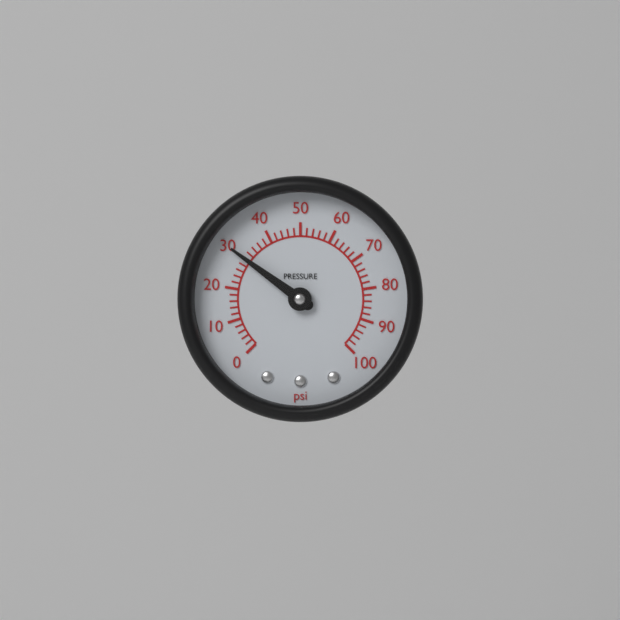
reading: 30 psi
